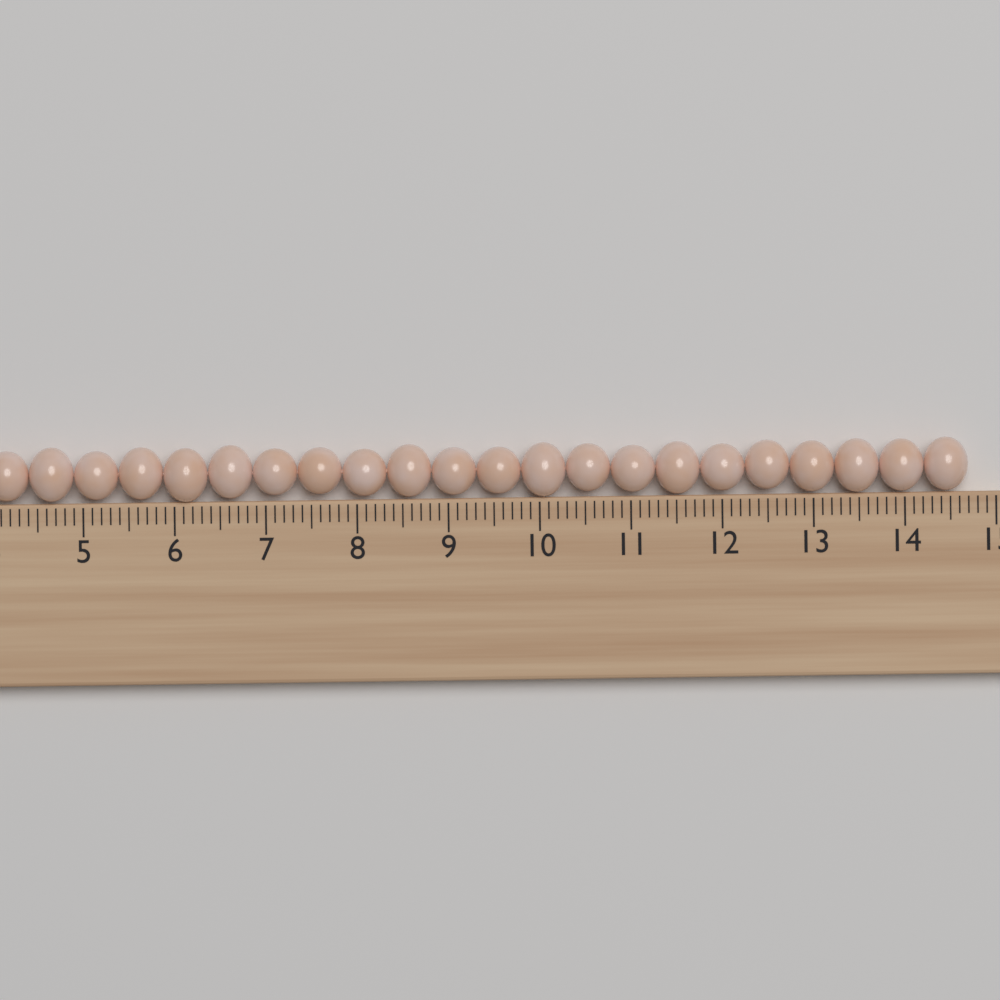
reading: 14.7 cm
